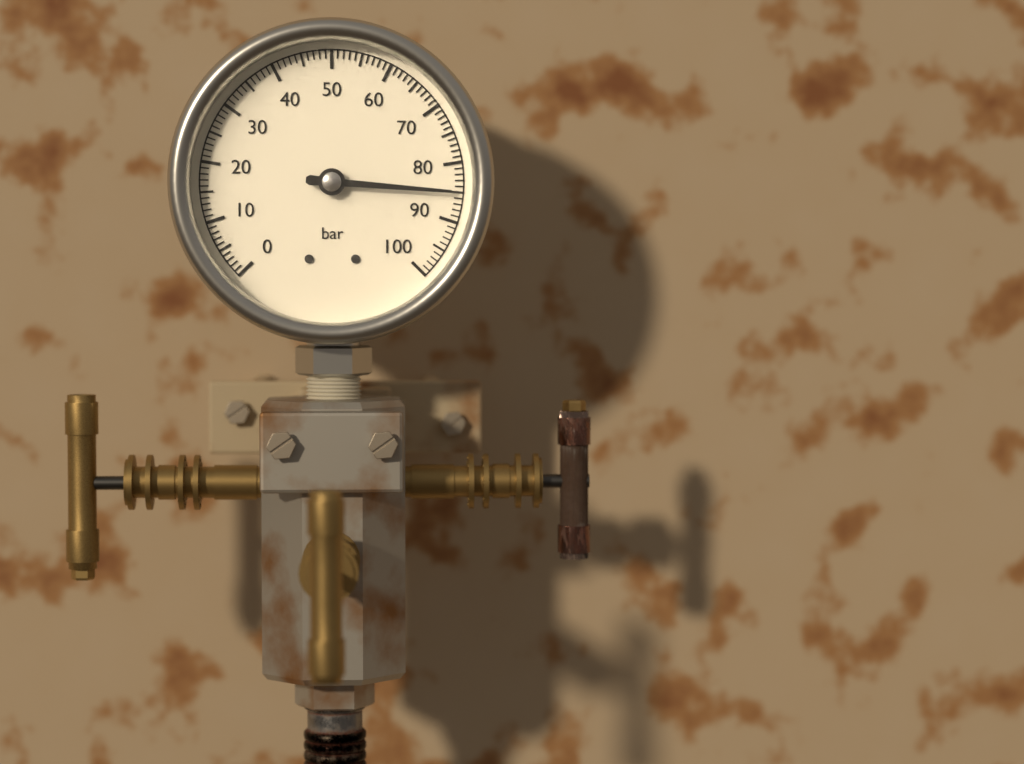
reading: 85 bar
